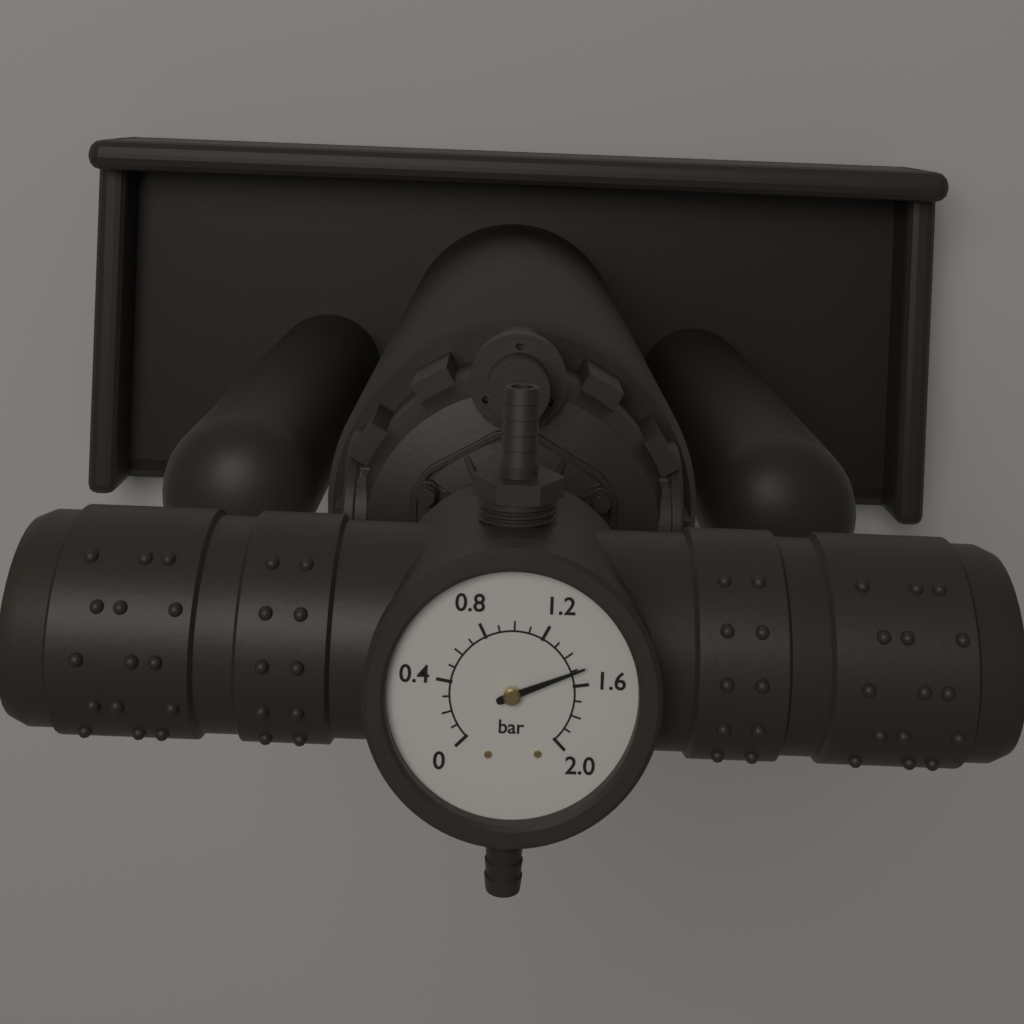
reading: 1.5 bar
